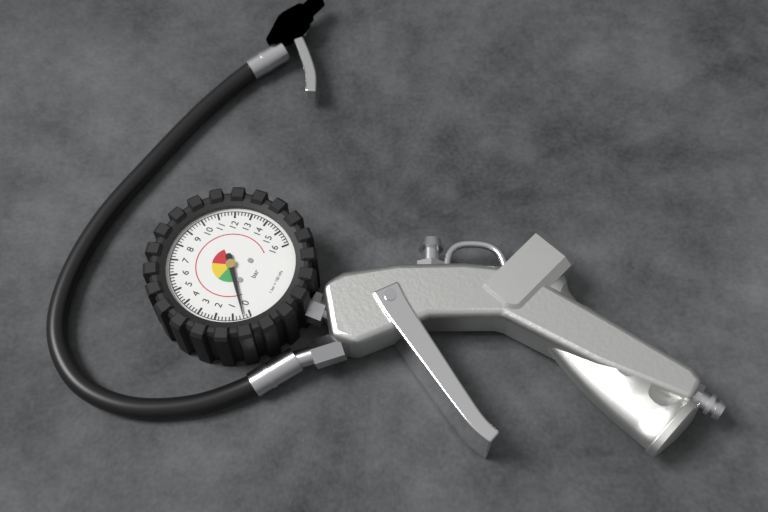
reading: 0.4 bar
